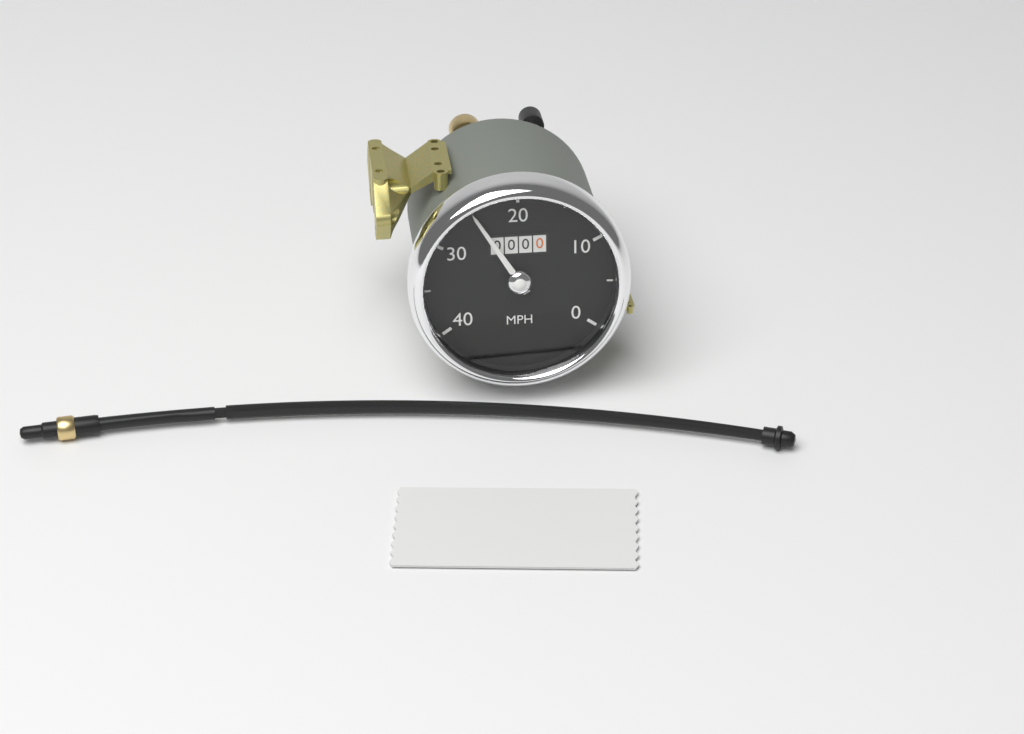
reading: 25 MPH
